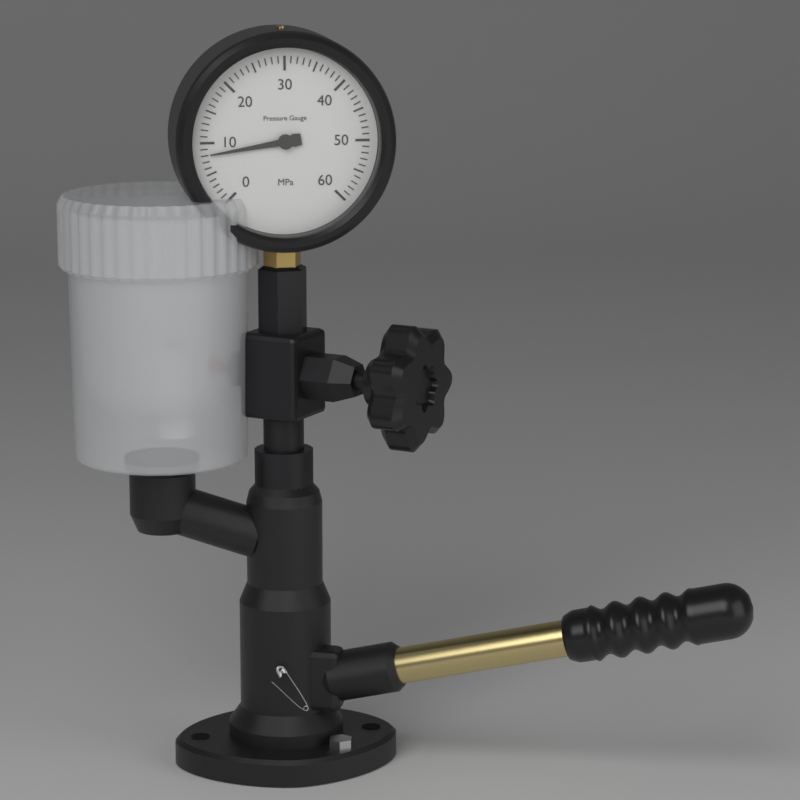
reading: 8 MPa
